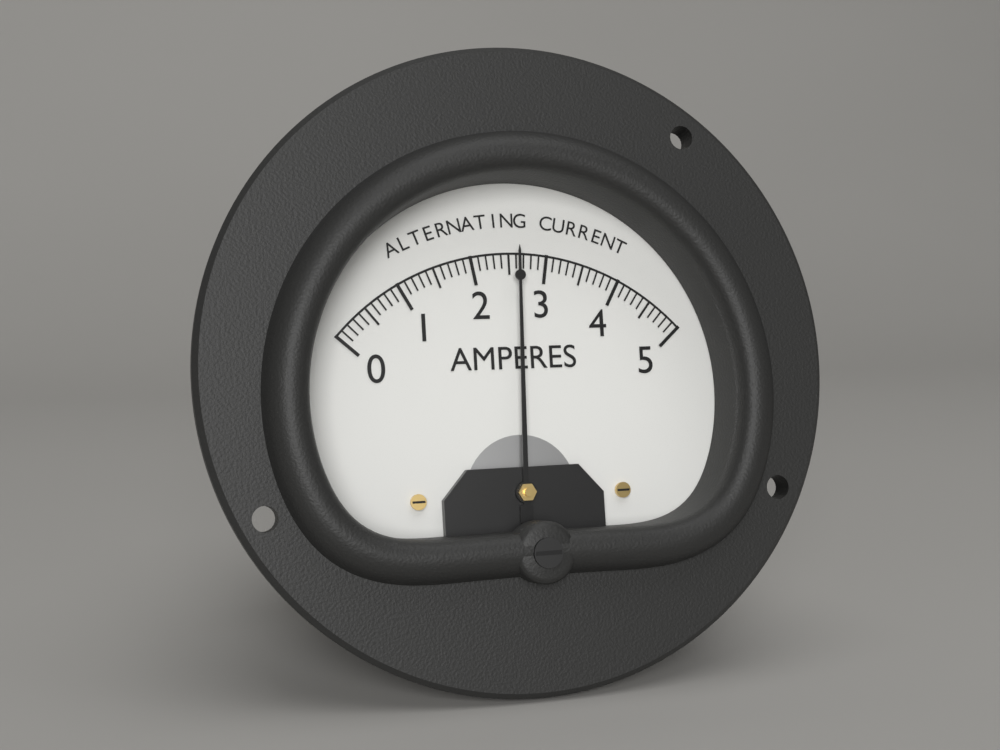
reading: 2.6 A
